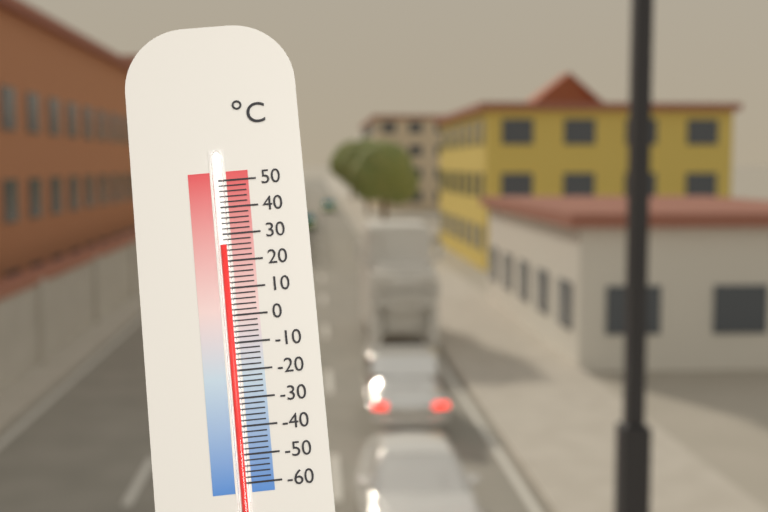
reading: 26 °C
